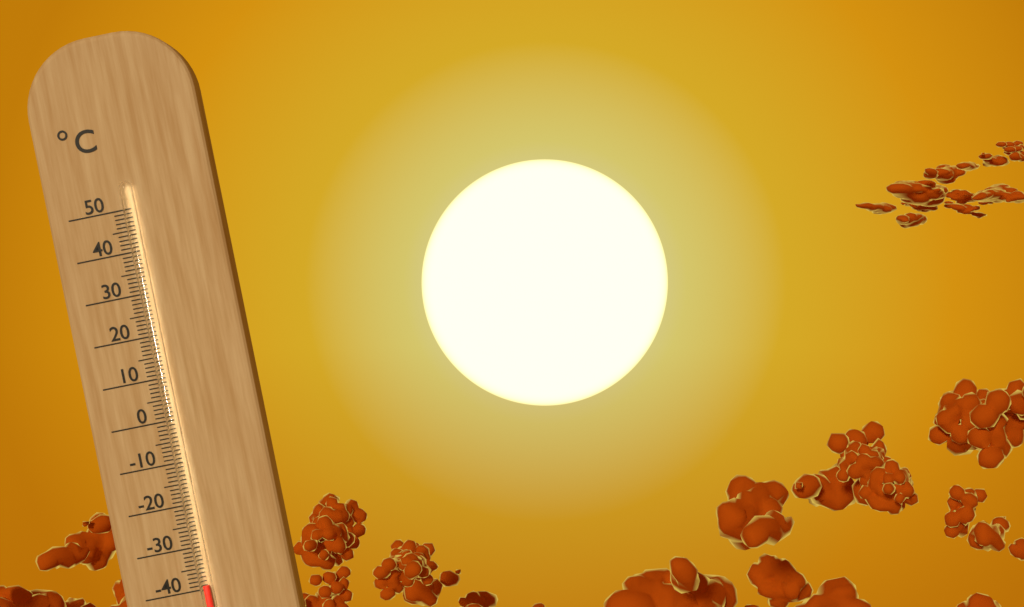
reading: -39 °C
